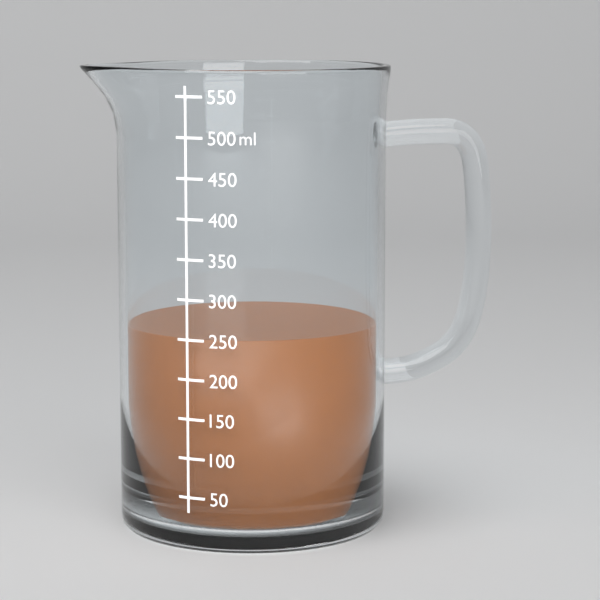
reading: 250 ml
